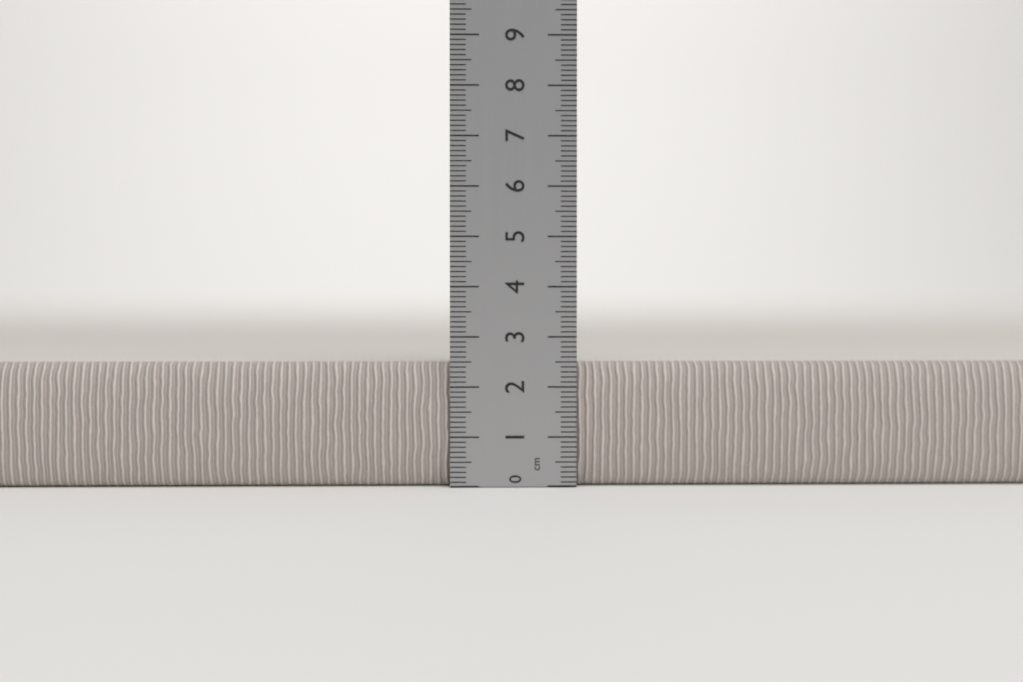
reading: 2.5 cm
